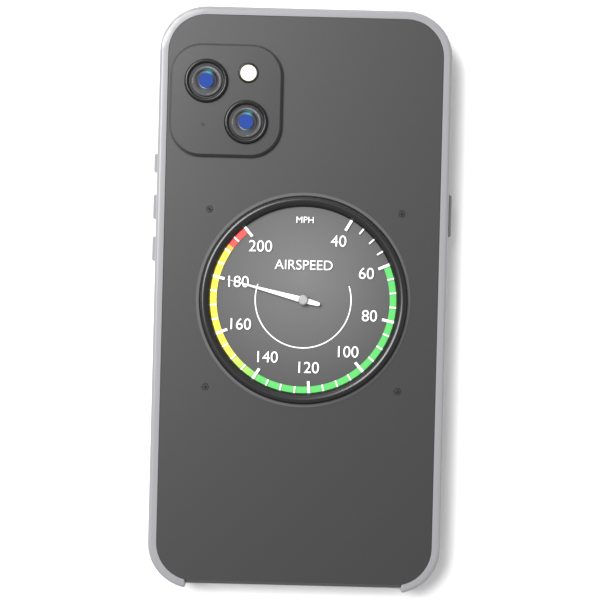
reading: 180 mph
